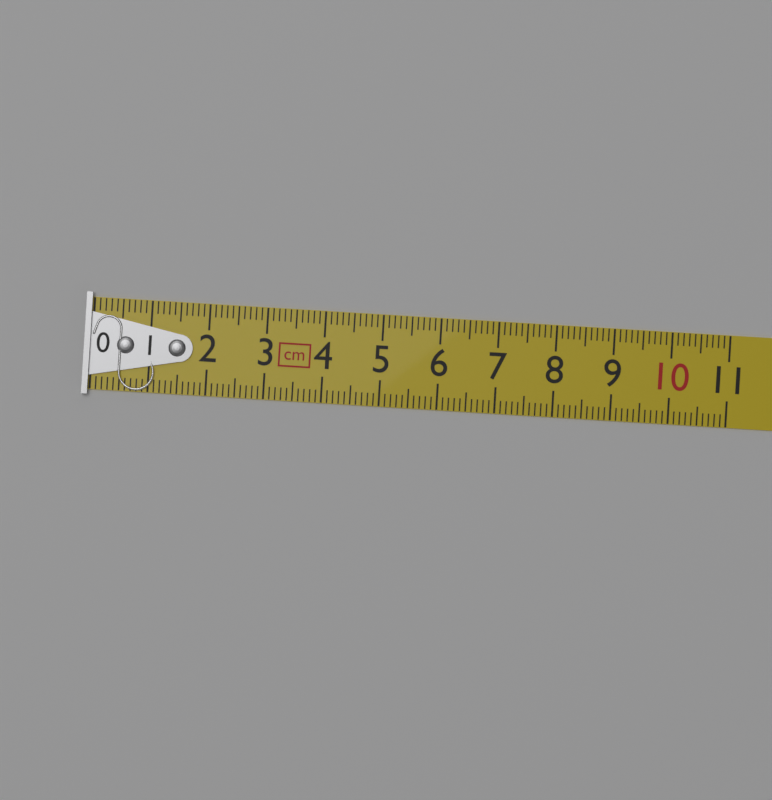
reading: 1.1 cm
